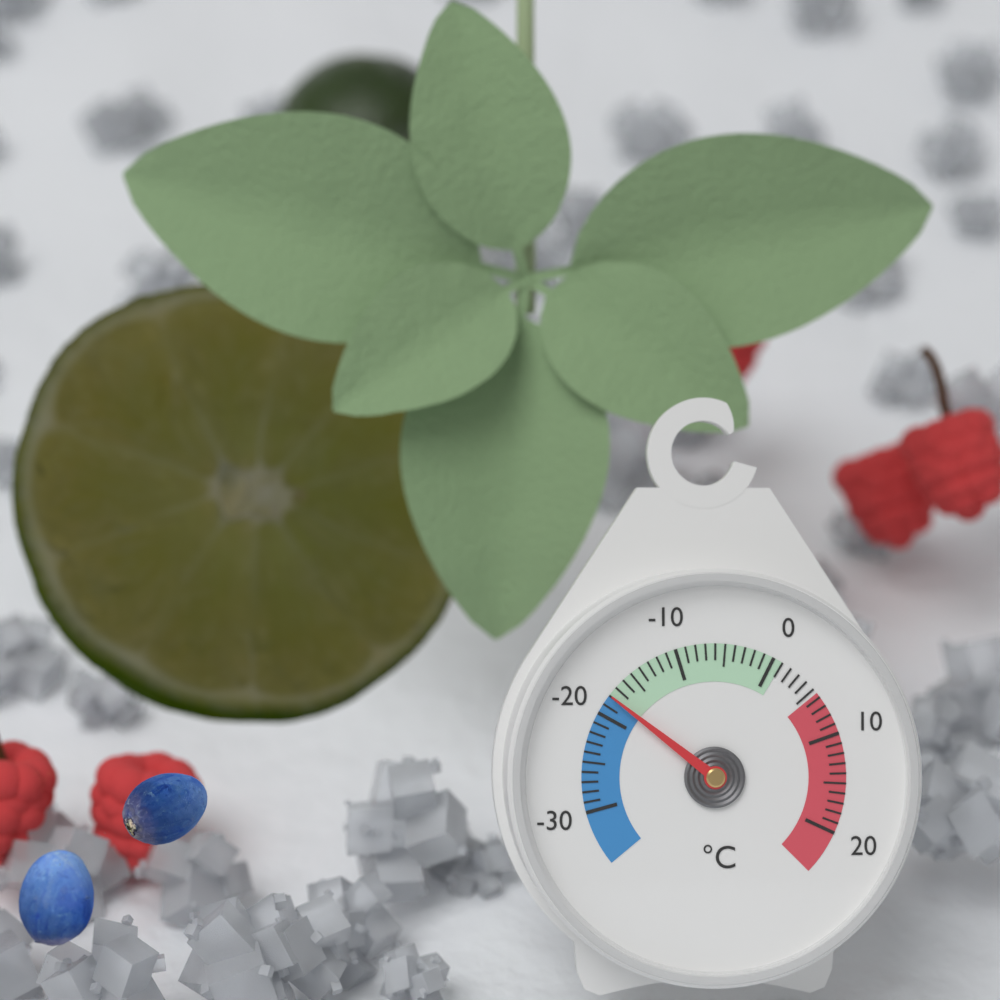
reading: -18 °C
